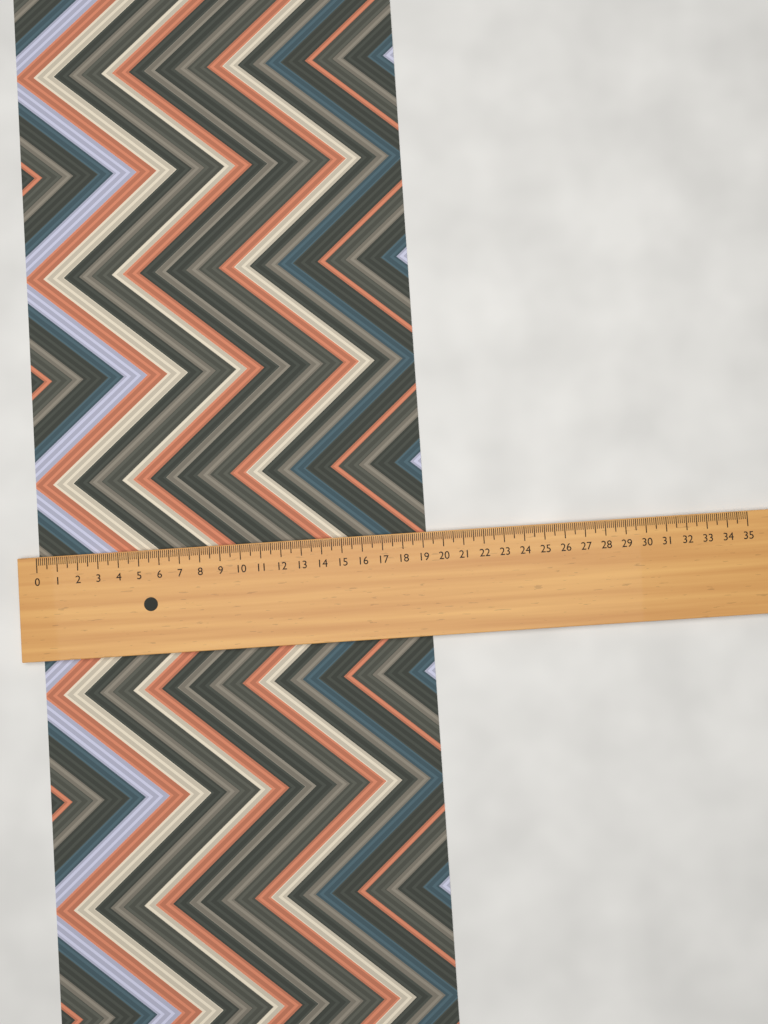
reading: 19.2 (no unit)
